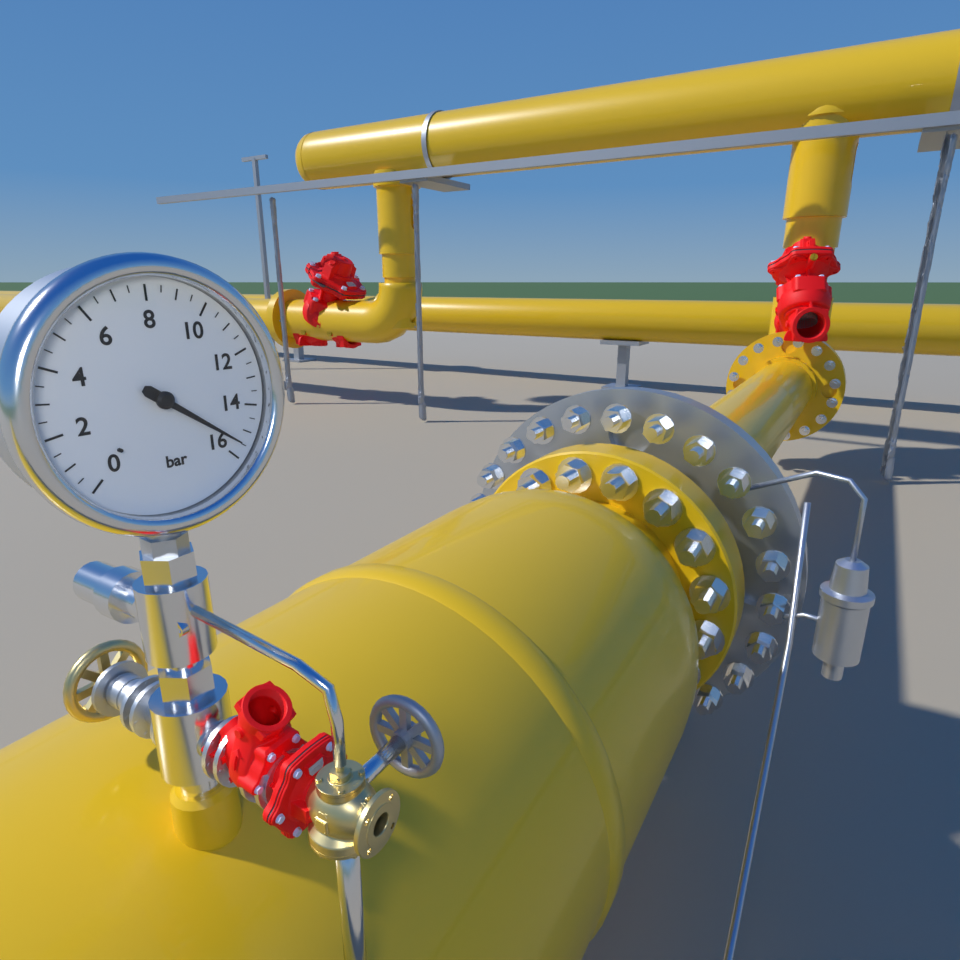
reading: 15.5 bar
